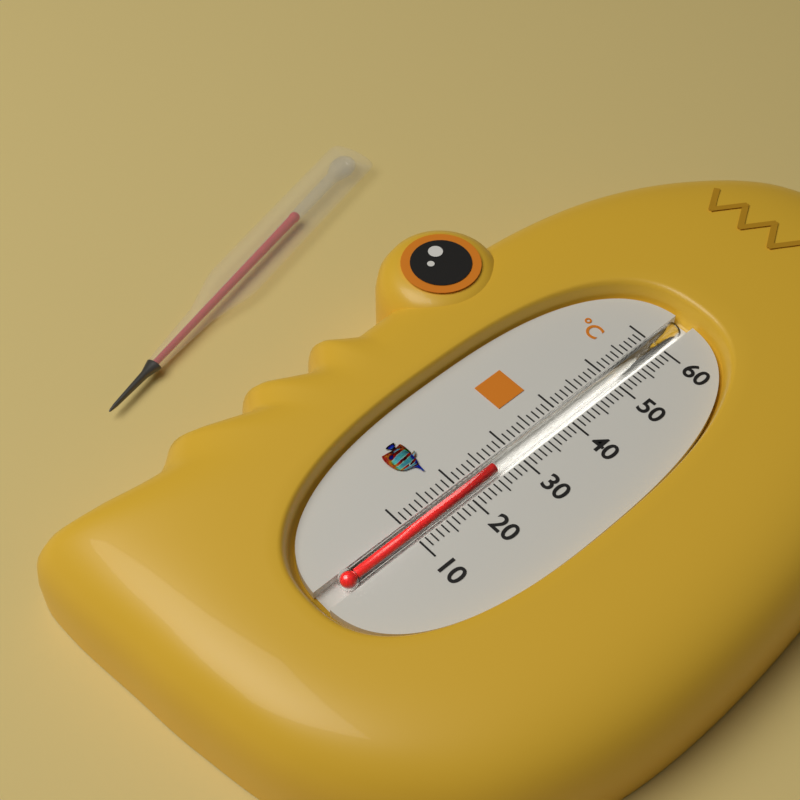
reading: 26 °C
